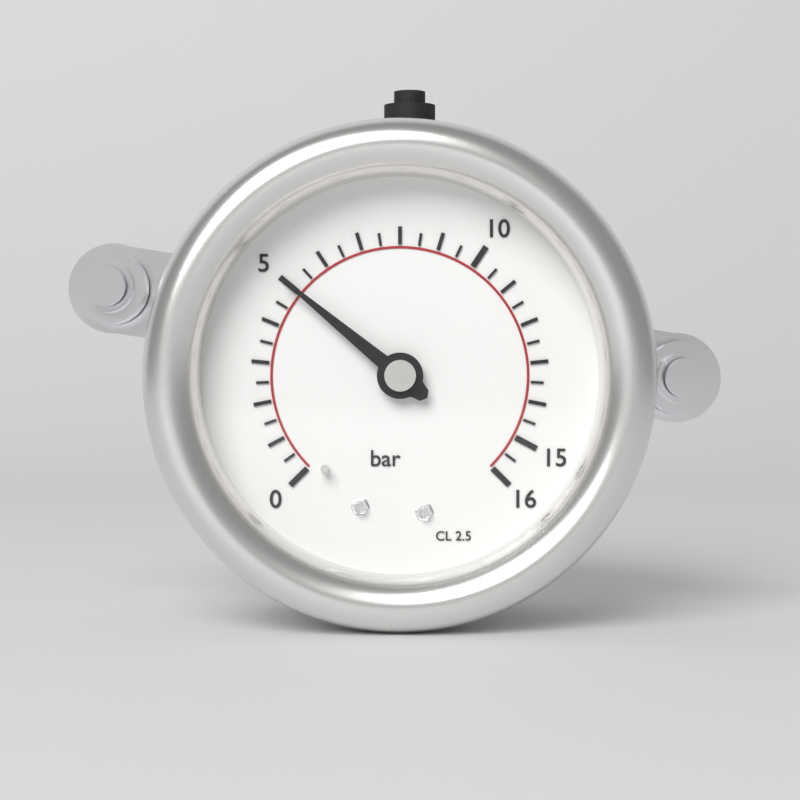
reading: 5.0 bar
